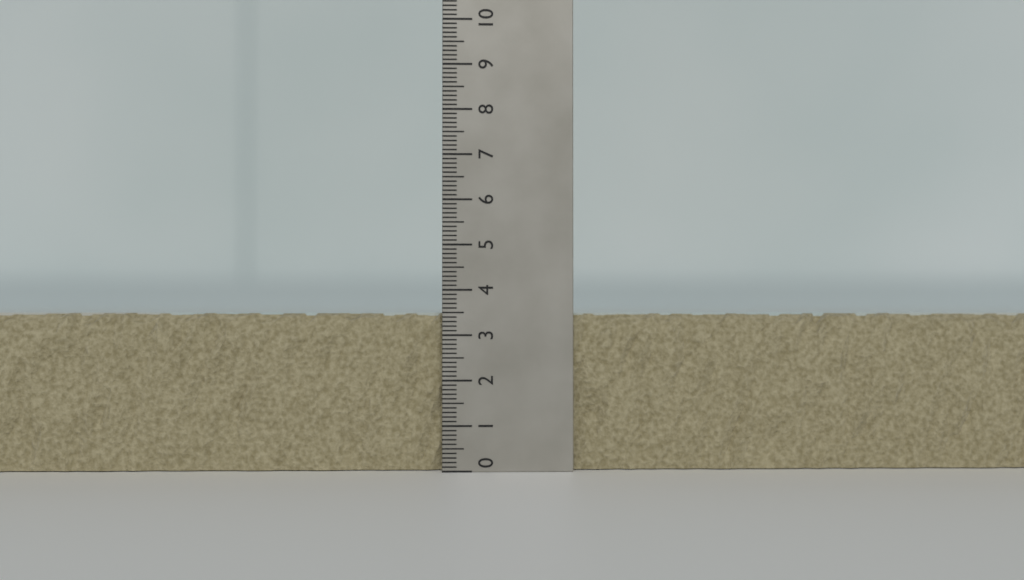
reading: 3.5 (no unit)
